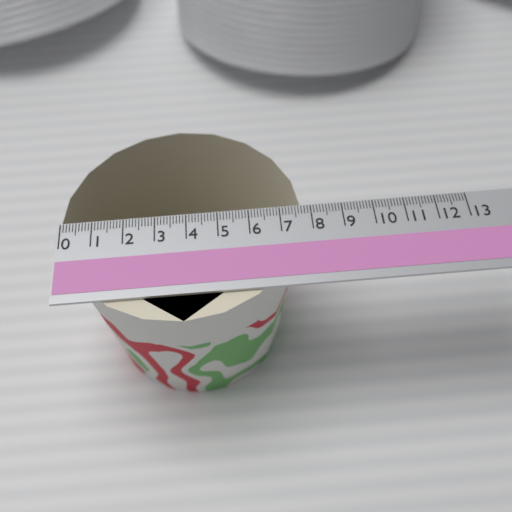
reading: 7.7 (no unit)
